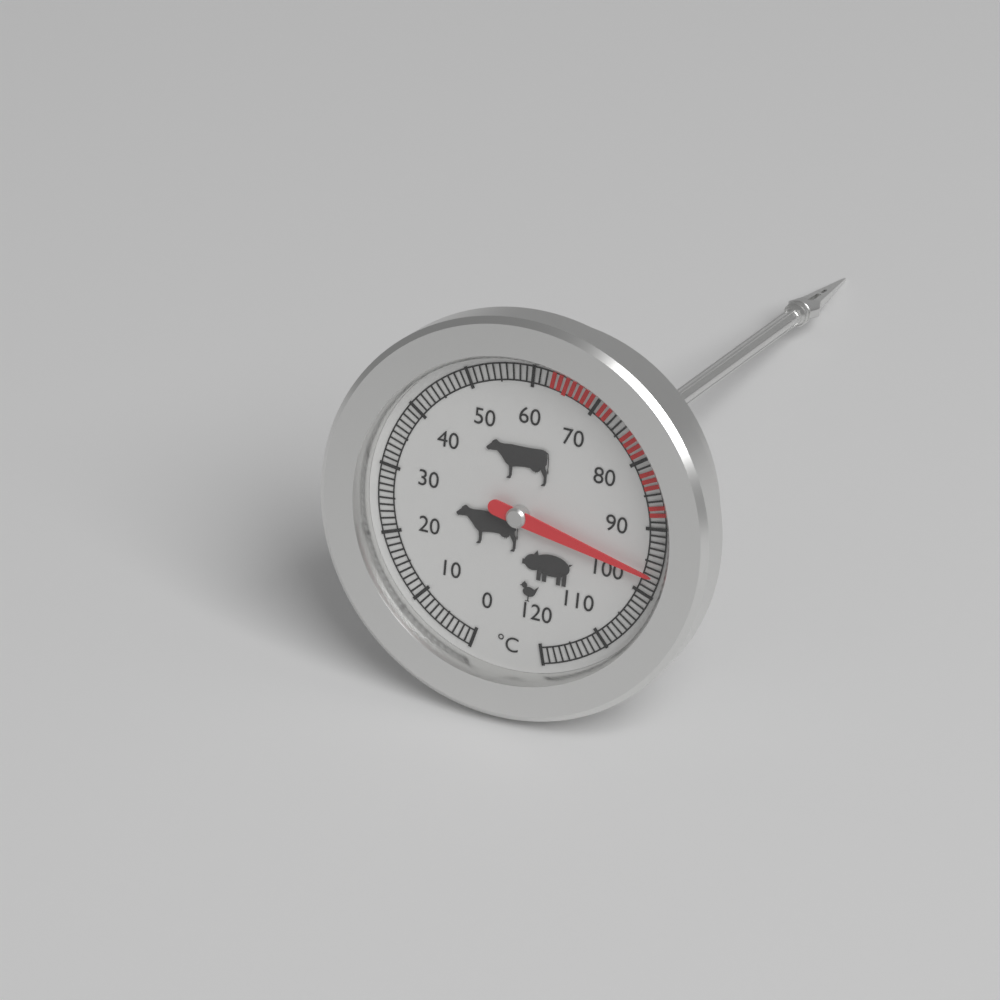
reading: 97 °C
